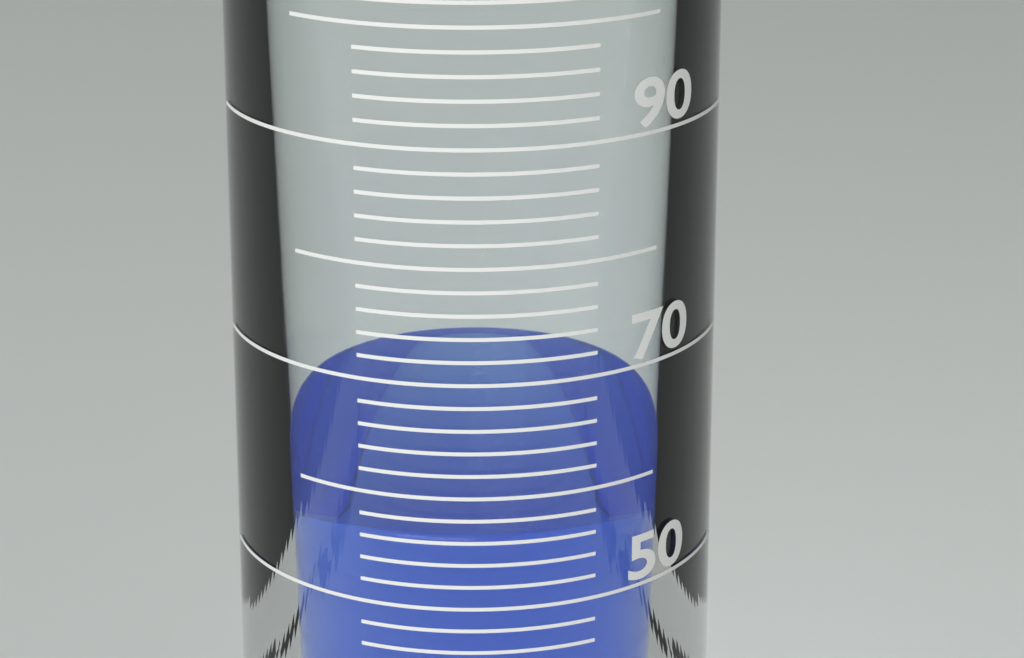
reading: 56 ml
